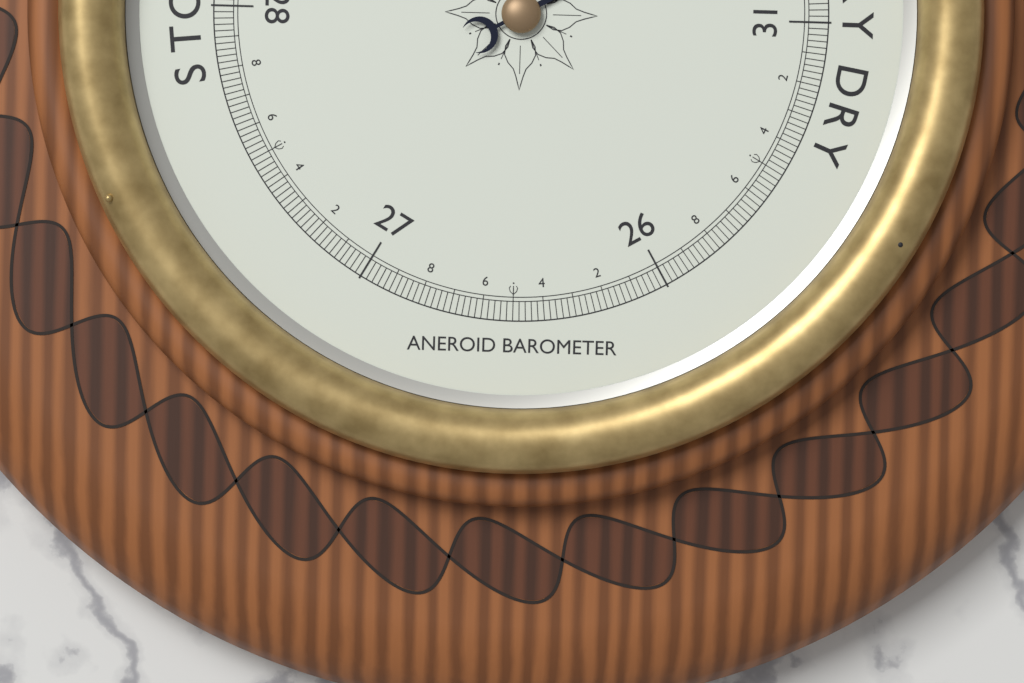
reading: 30.52 inHg
